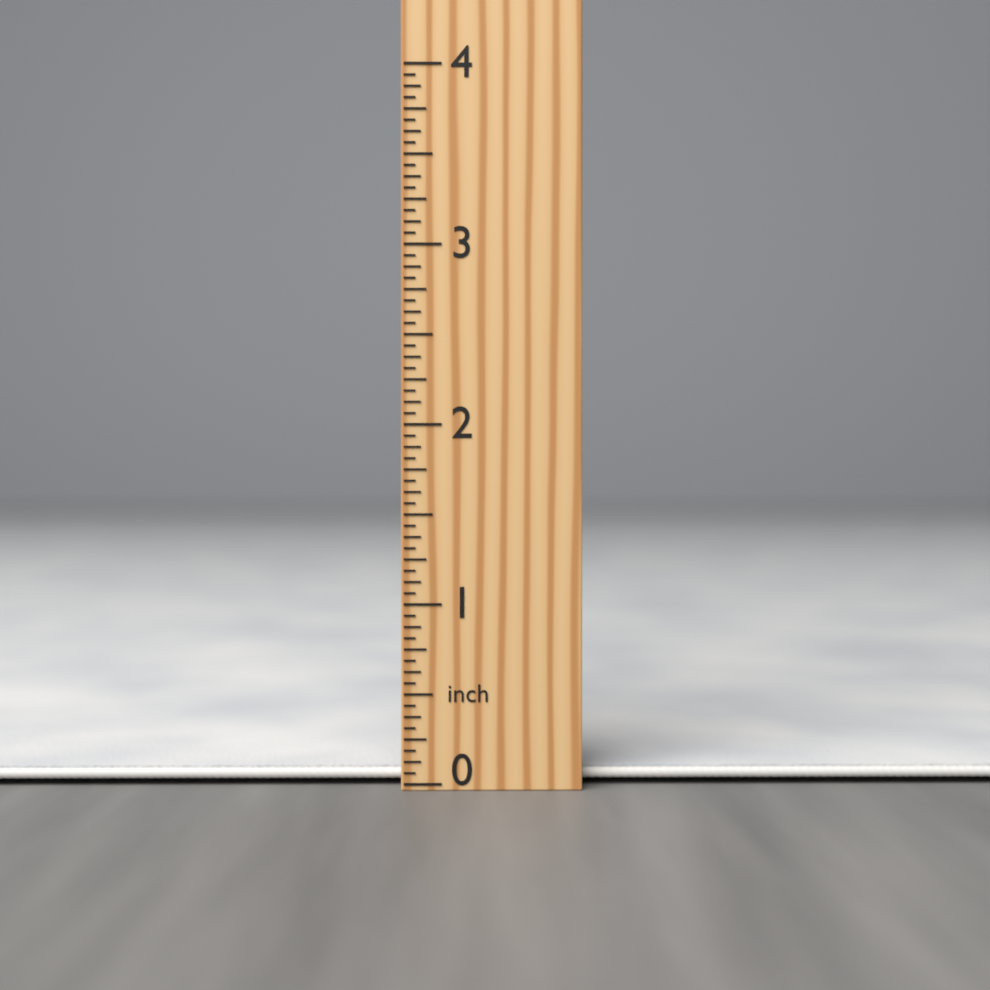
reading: 0.0625 inch
